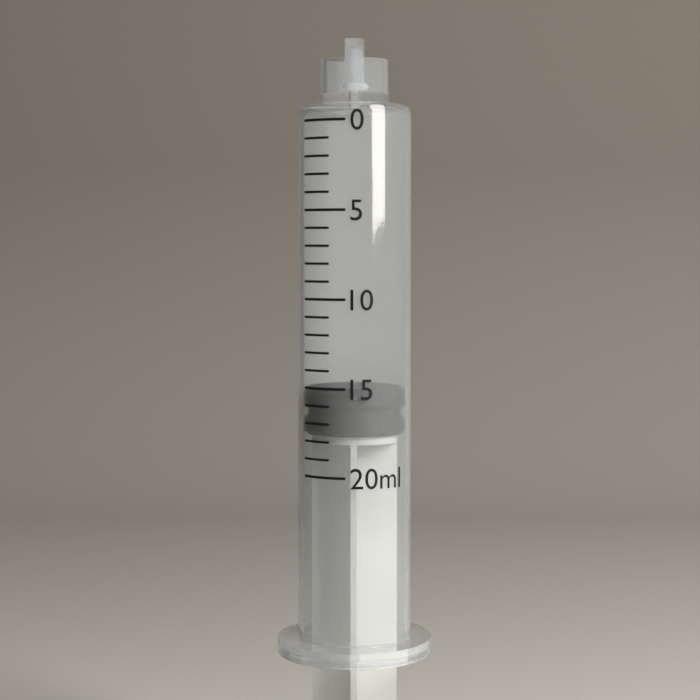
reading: 15 ml
